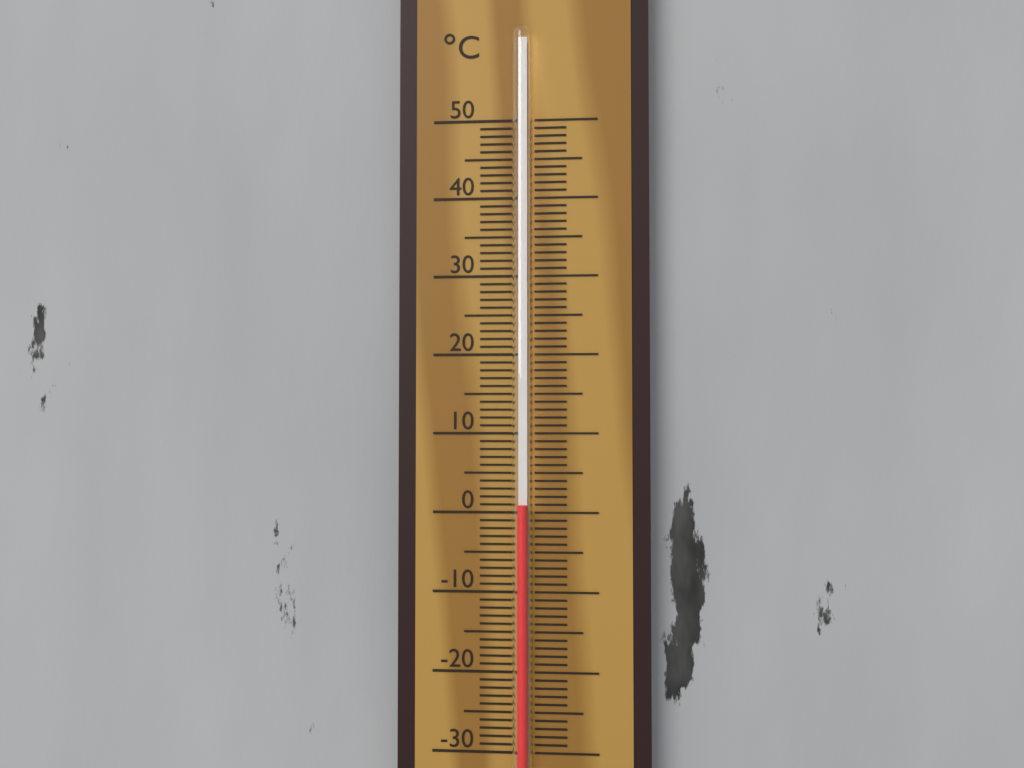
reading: 1 °C
